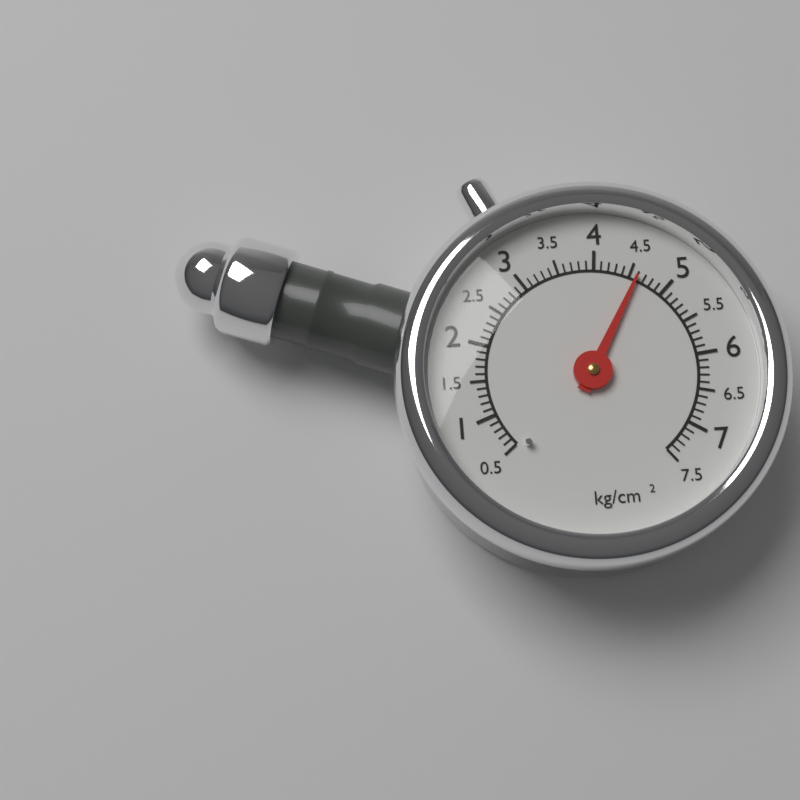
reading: 4.6 kg/cm²
